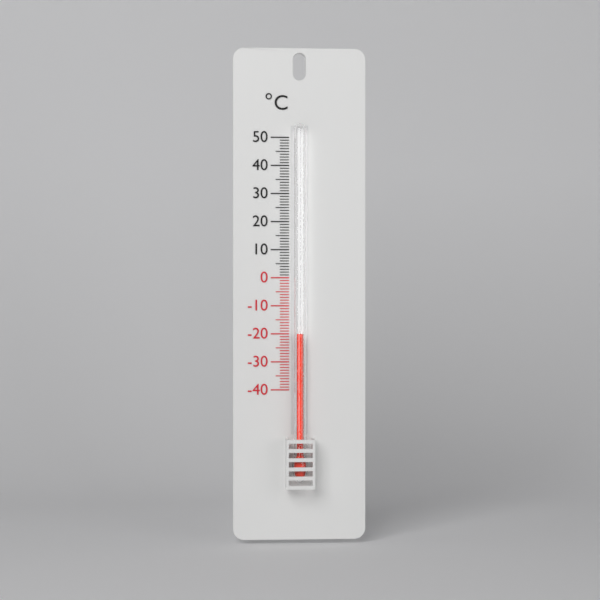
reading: -20 °C
